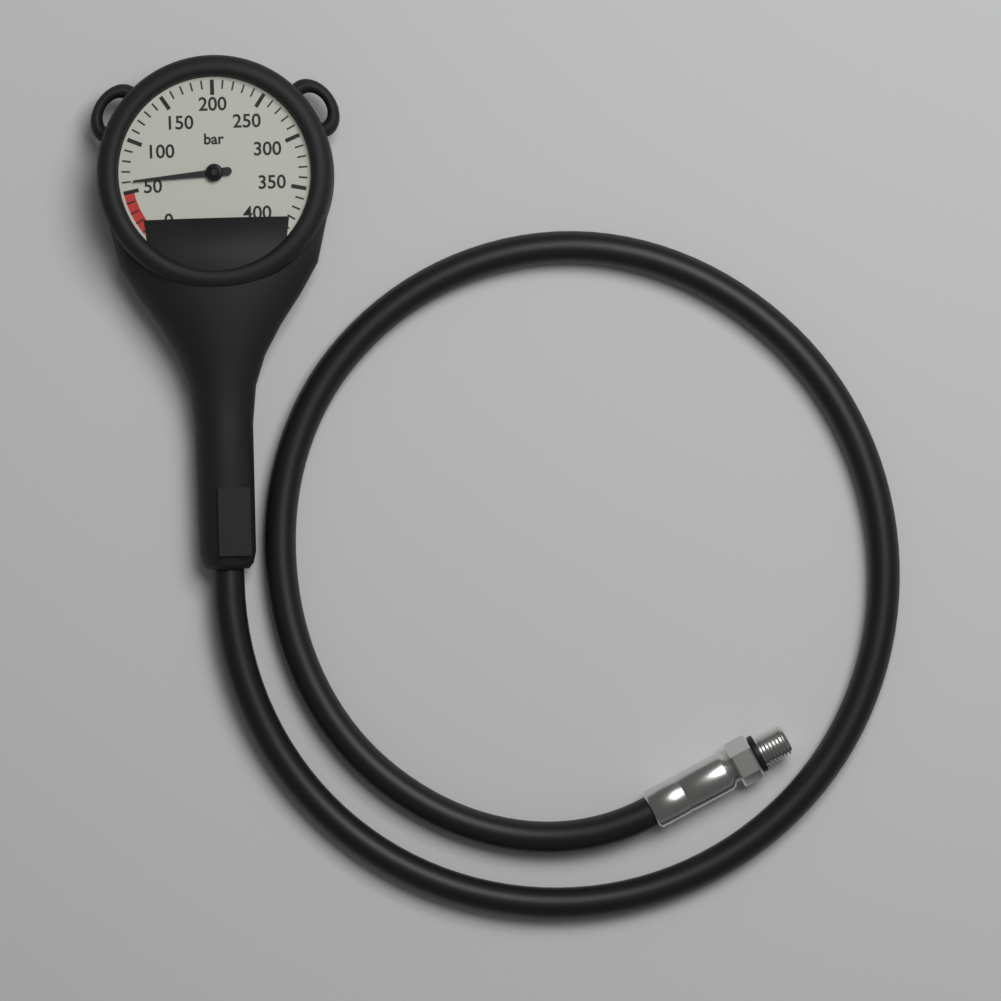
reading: 60 bar
